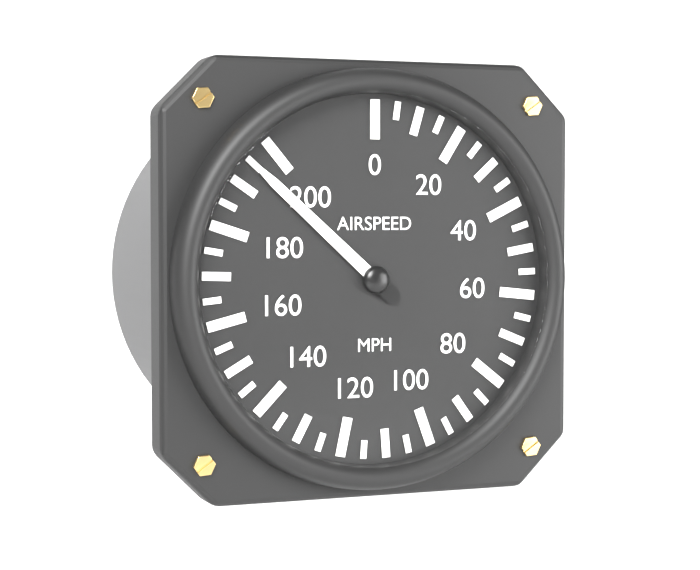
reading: 195 mph
